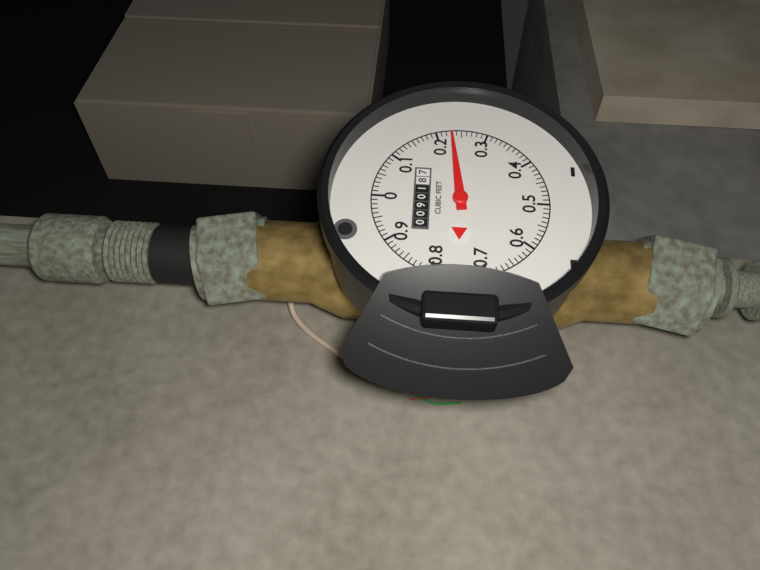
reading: 0.23 cubic feet
